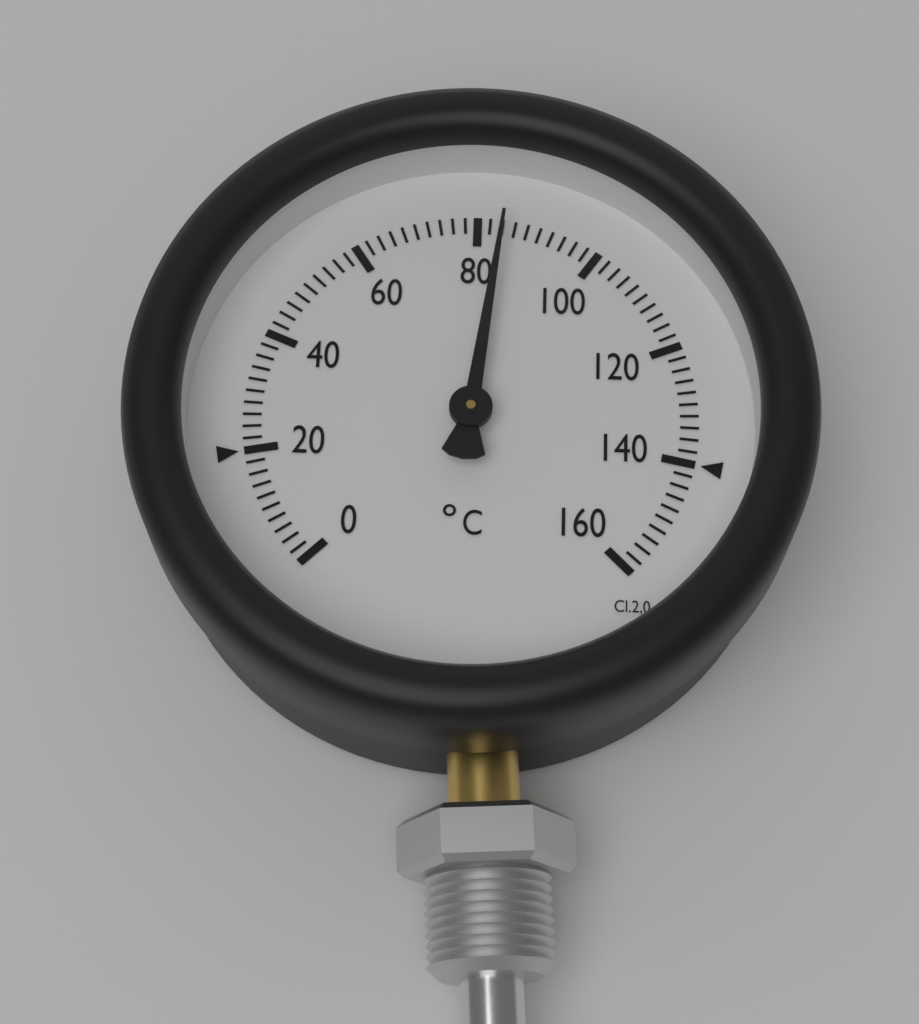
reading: 84 °C
